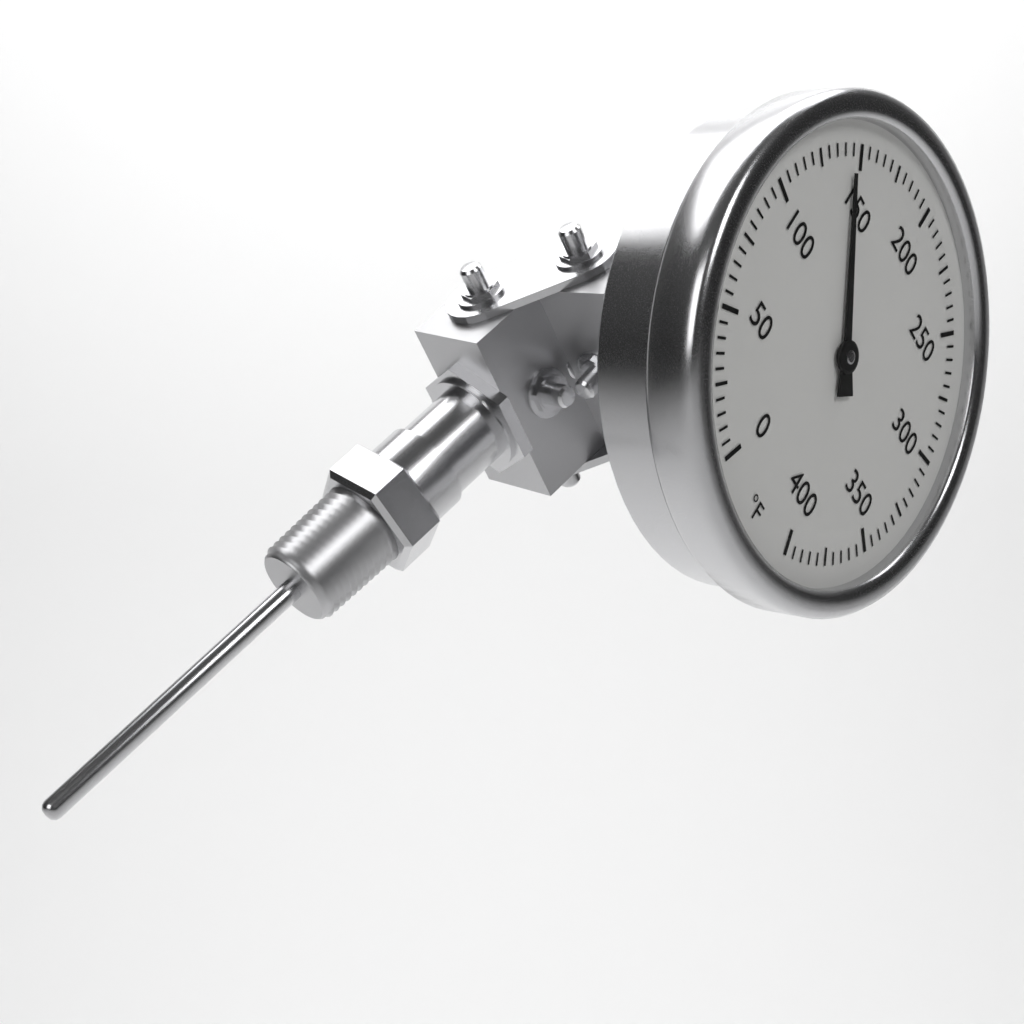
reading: 145 °F
